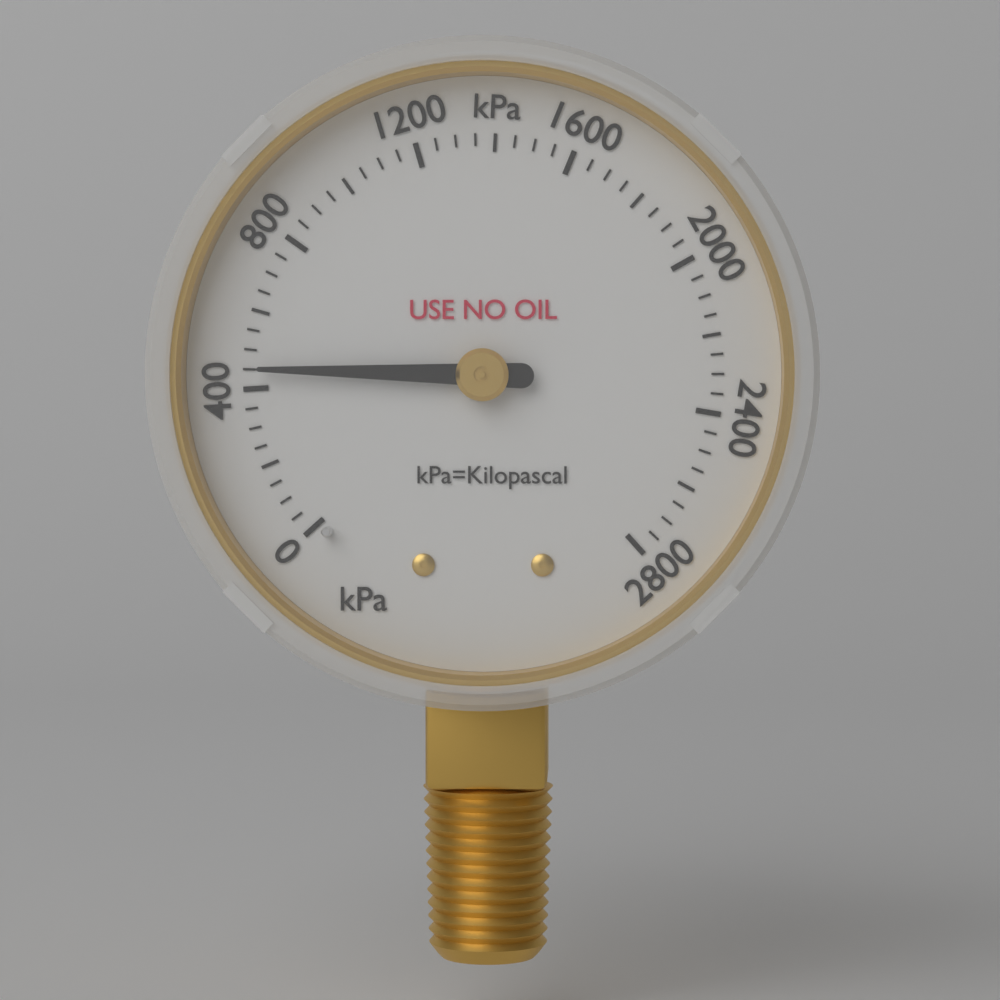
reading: 450 kPa
